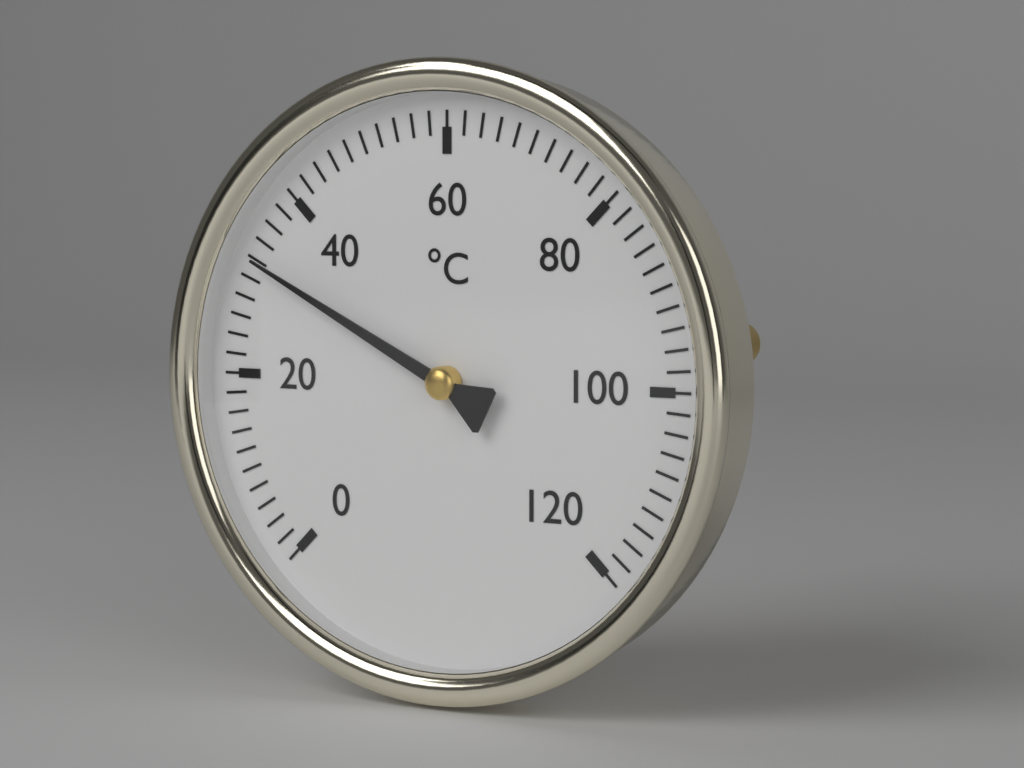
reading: 32 °C
